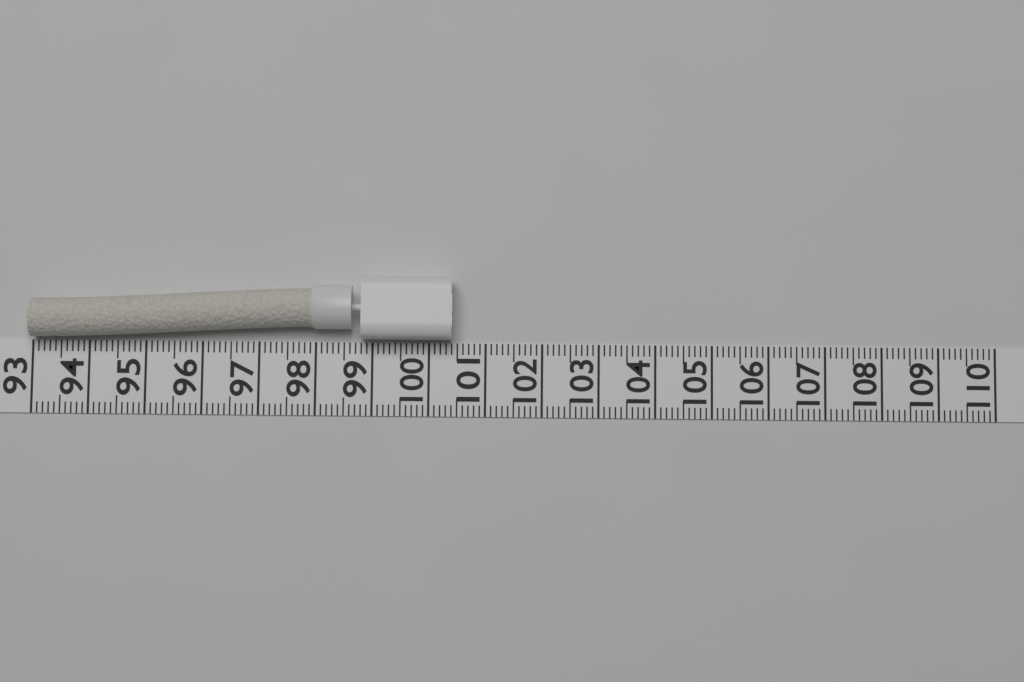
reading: 100.4 (no unit)
